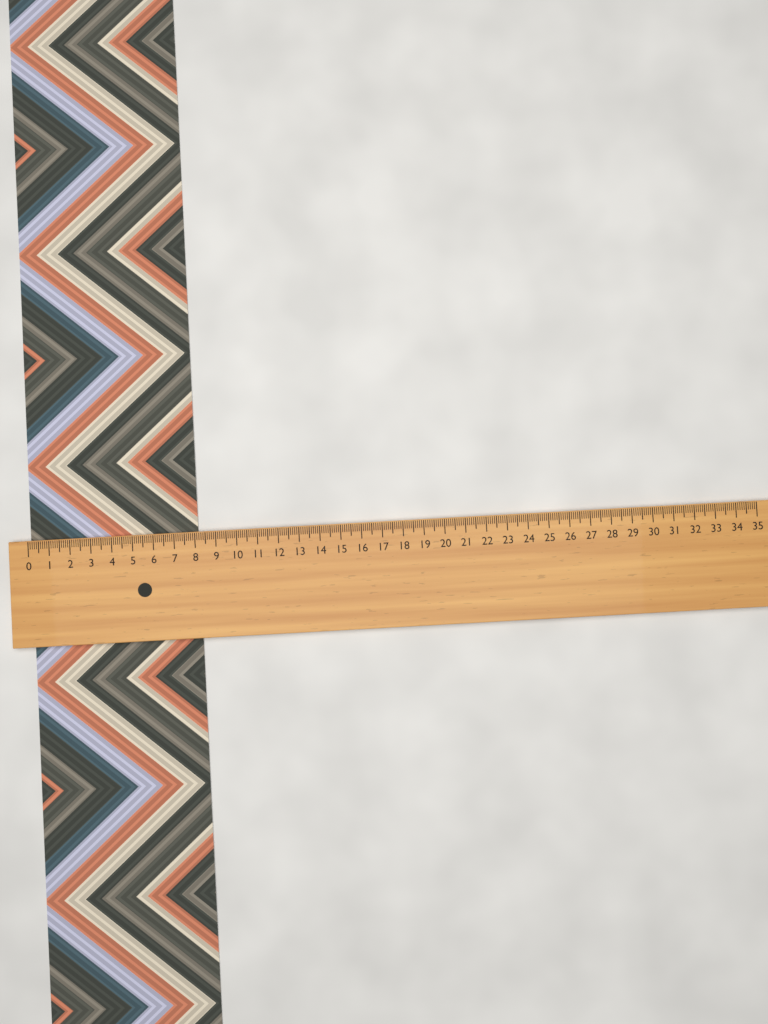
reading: 8.1 (no unit)
